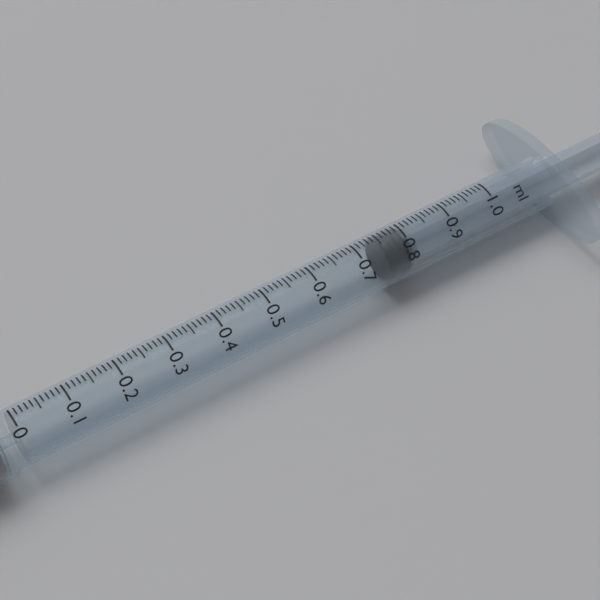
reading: 0.75 ml
